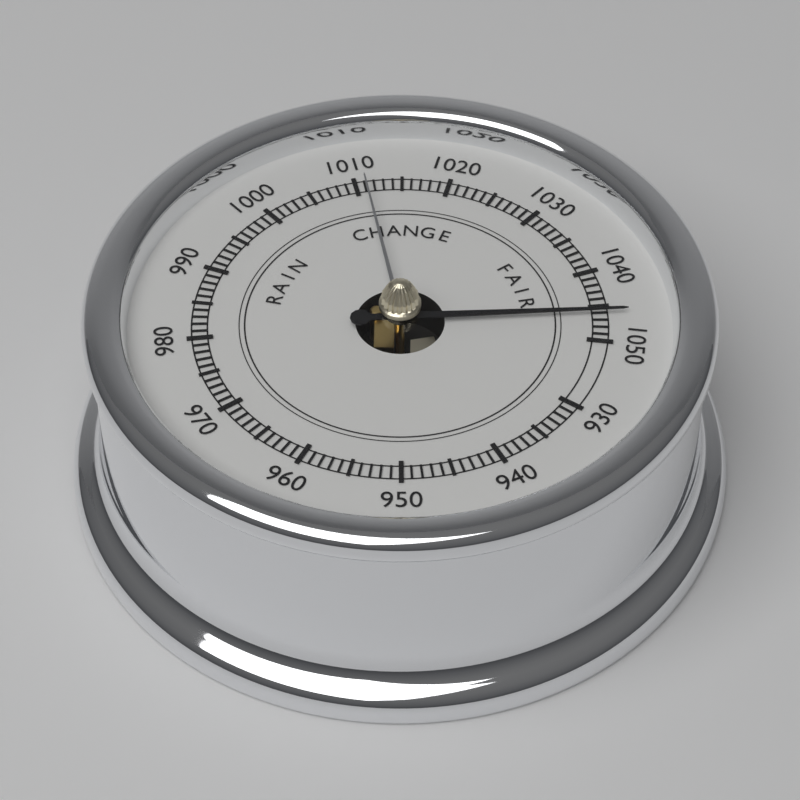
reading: 1046 (no unit)
